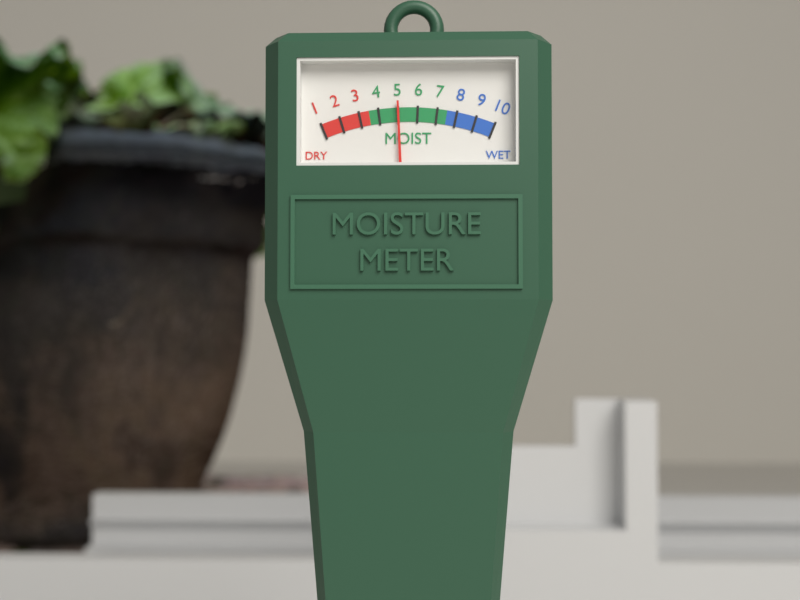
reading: 5 (no unit)
